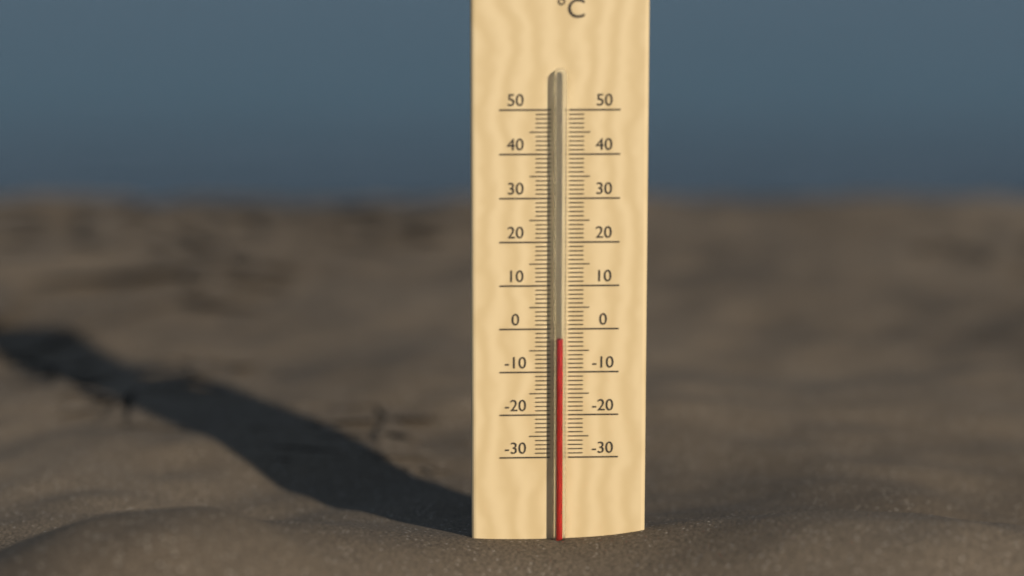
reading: -2 °C
